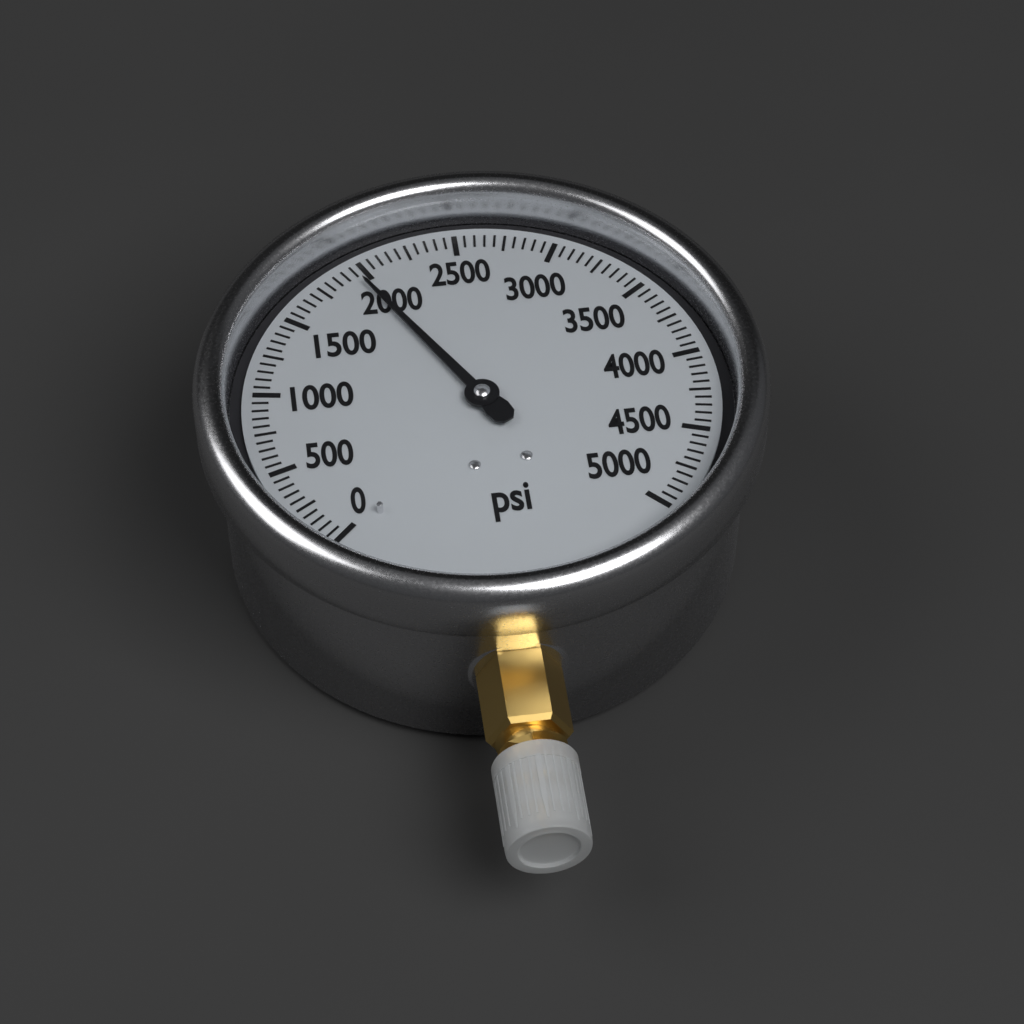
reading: 1950 psi
